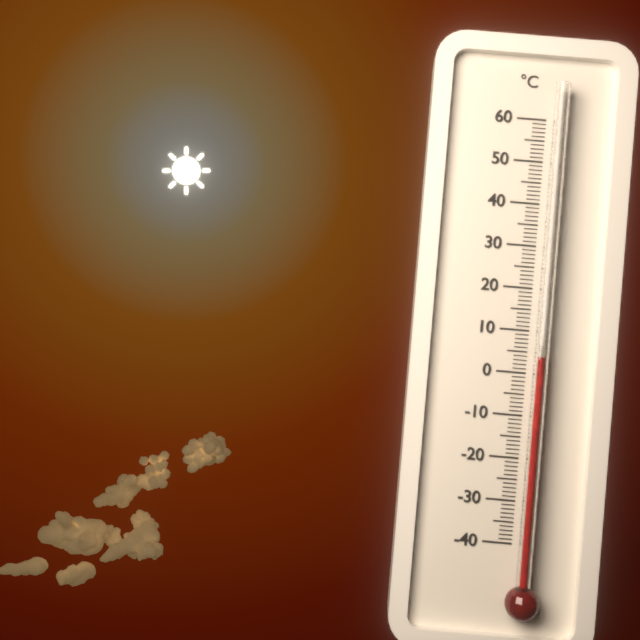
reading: 4 °C
